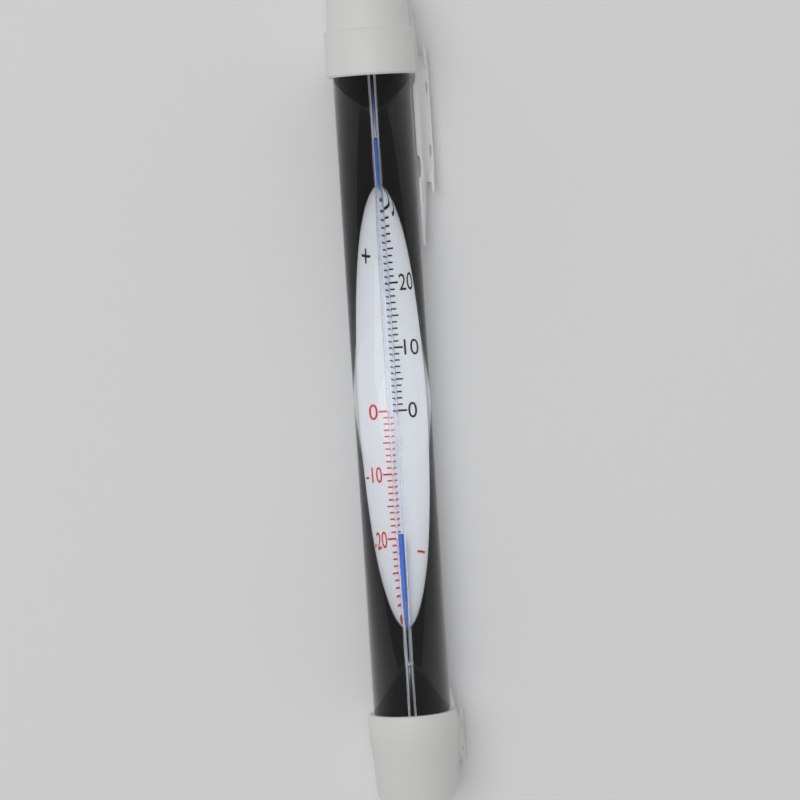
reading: -20 °C
